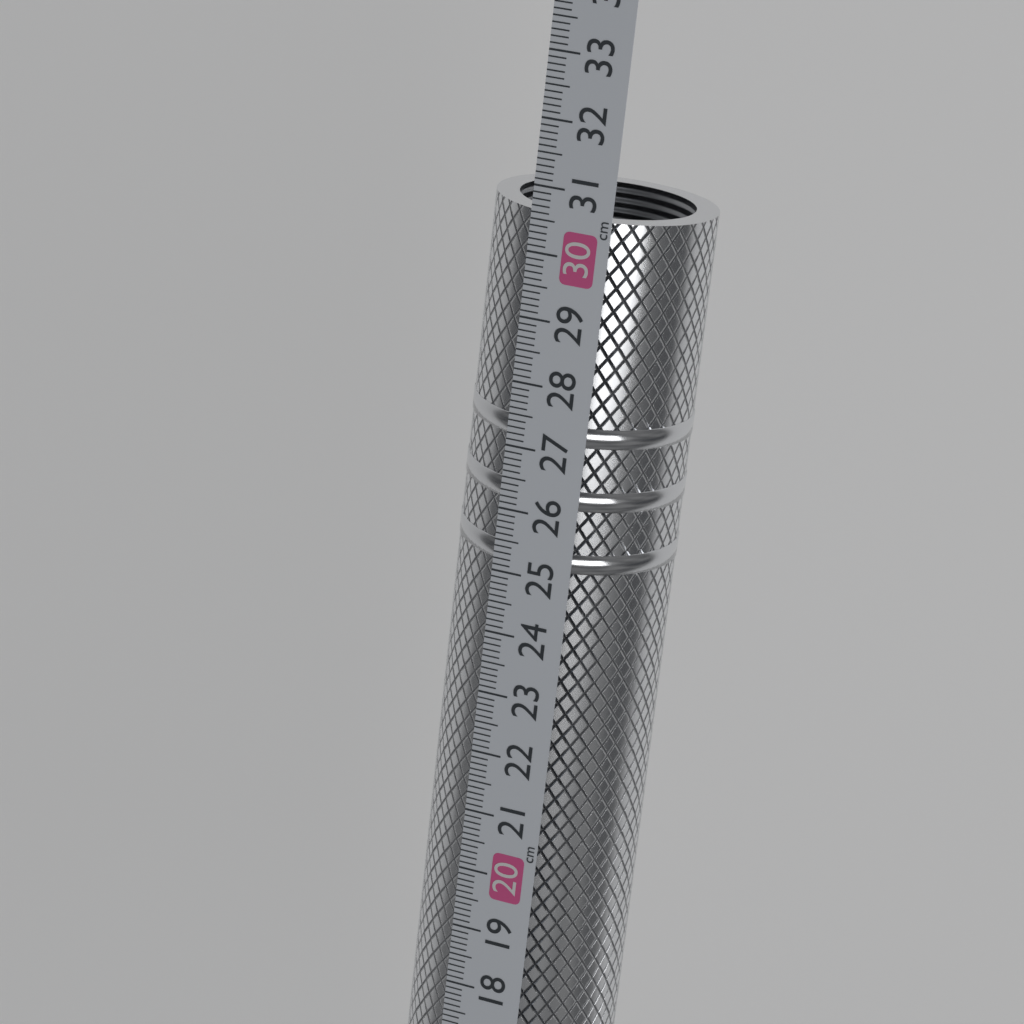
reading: 30.6 cm
